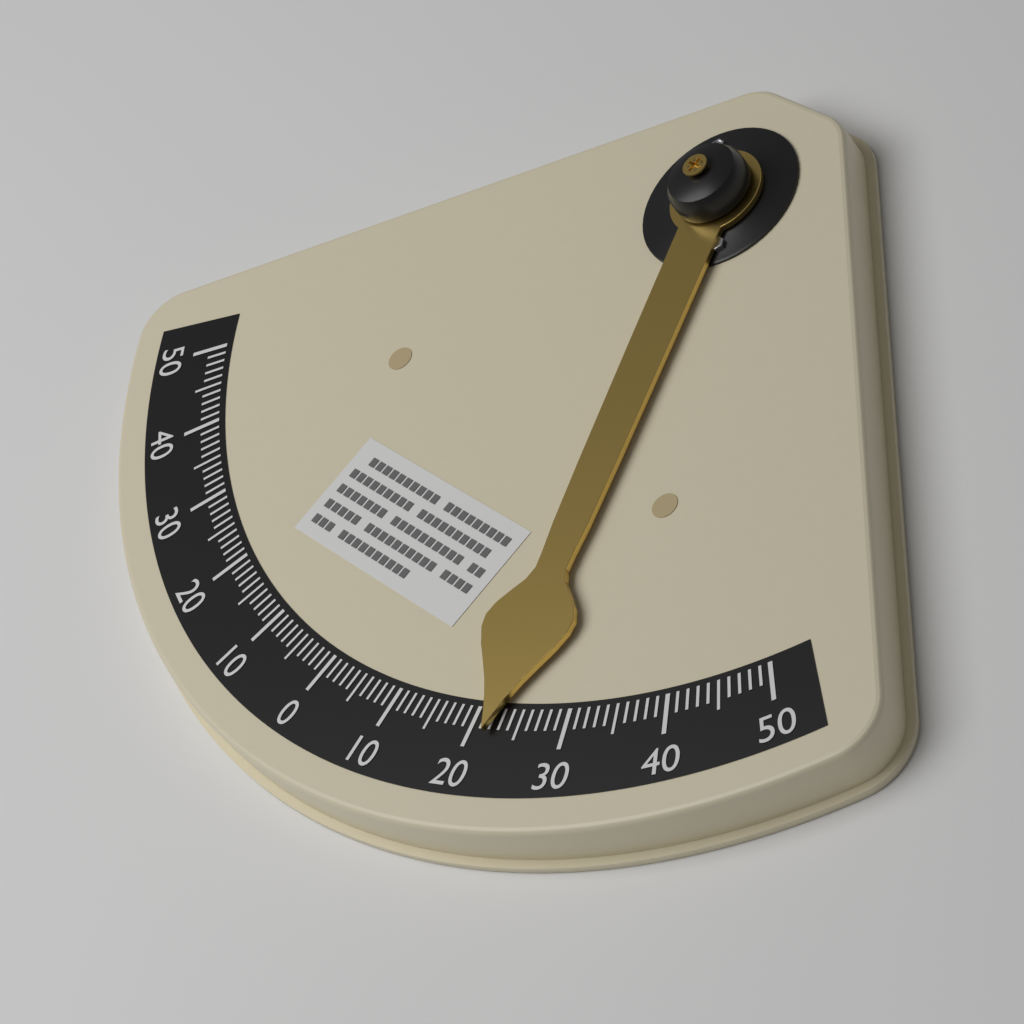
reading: 22 °
